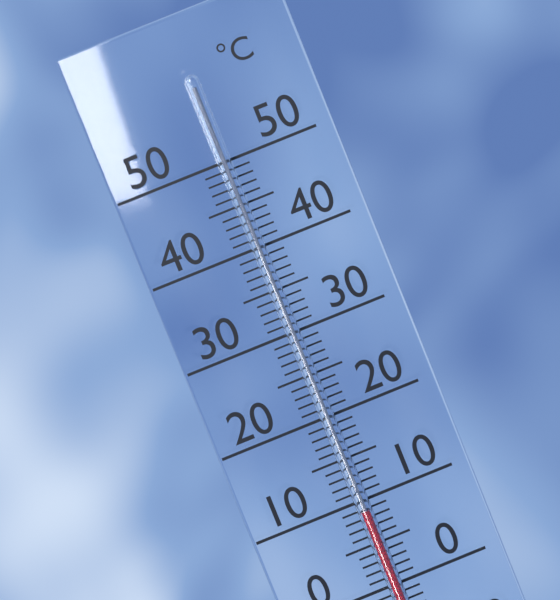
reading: 9 °C
